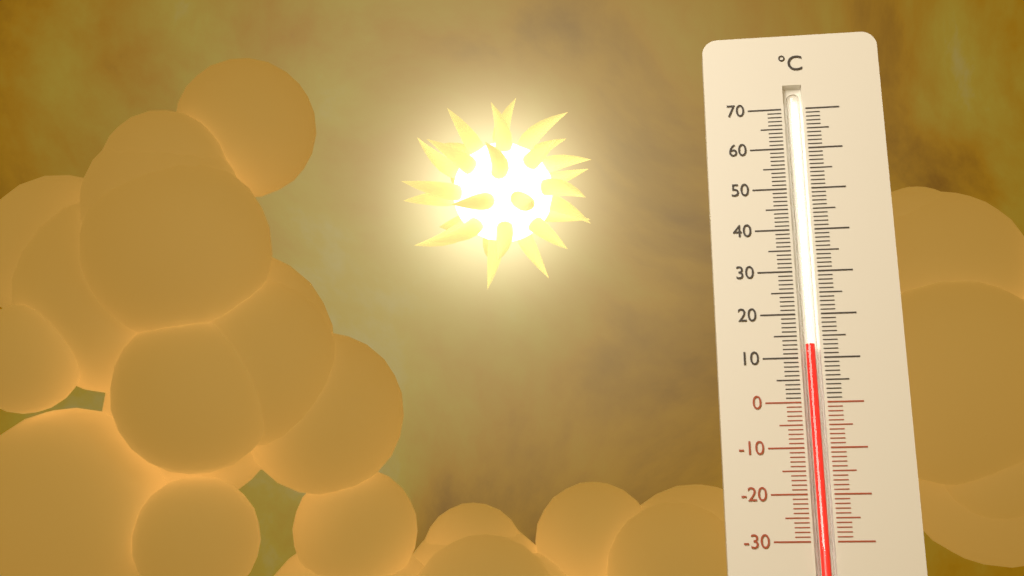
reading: 13 °C
